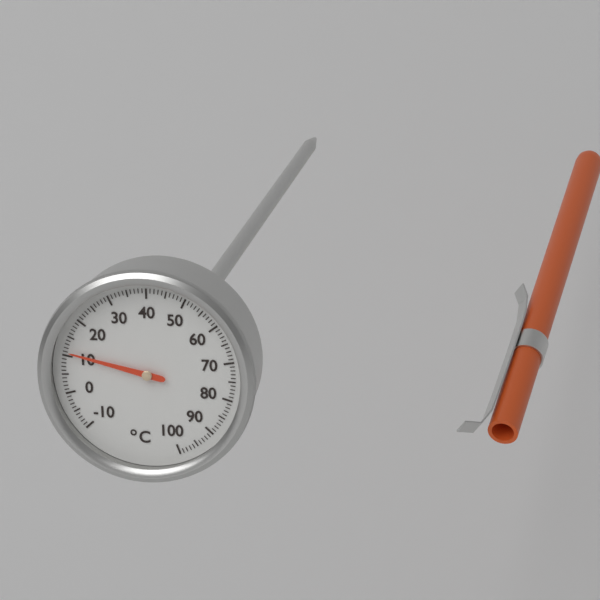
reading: 11 °C
